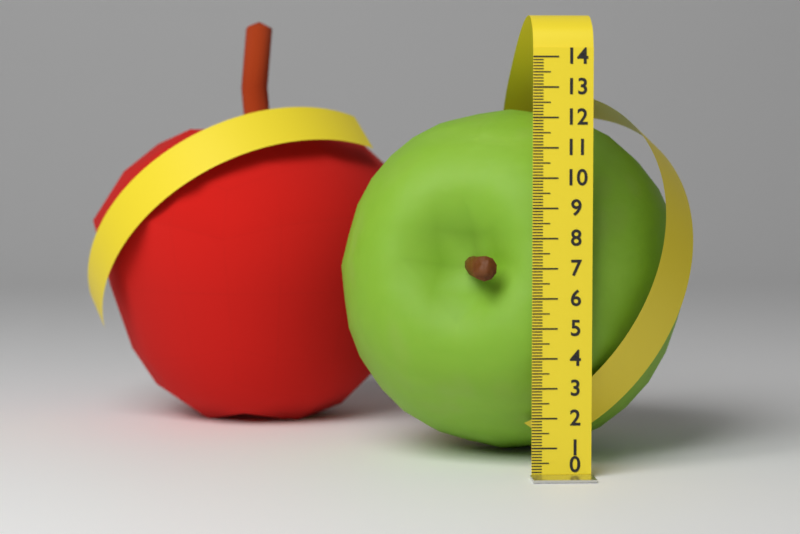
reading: 12.4 (no unit)
